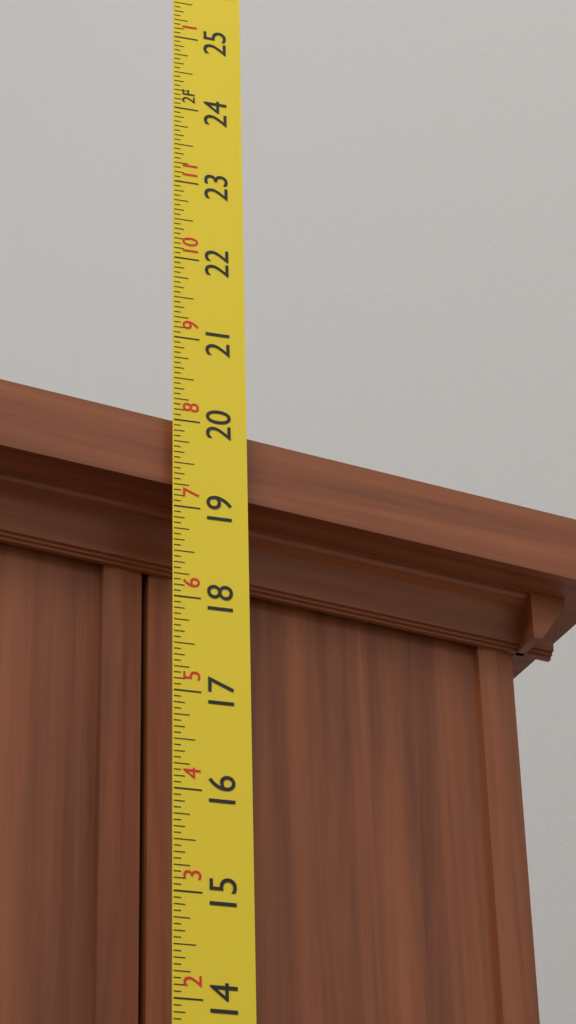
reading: 20.0625 in
